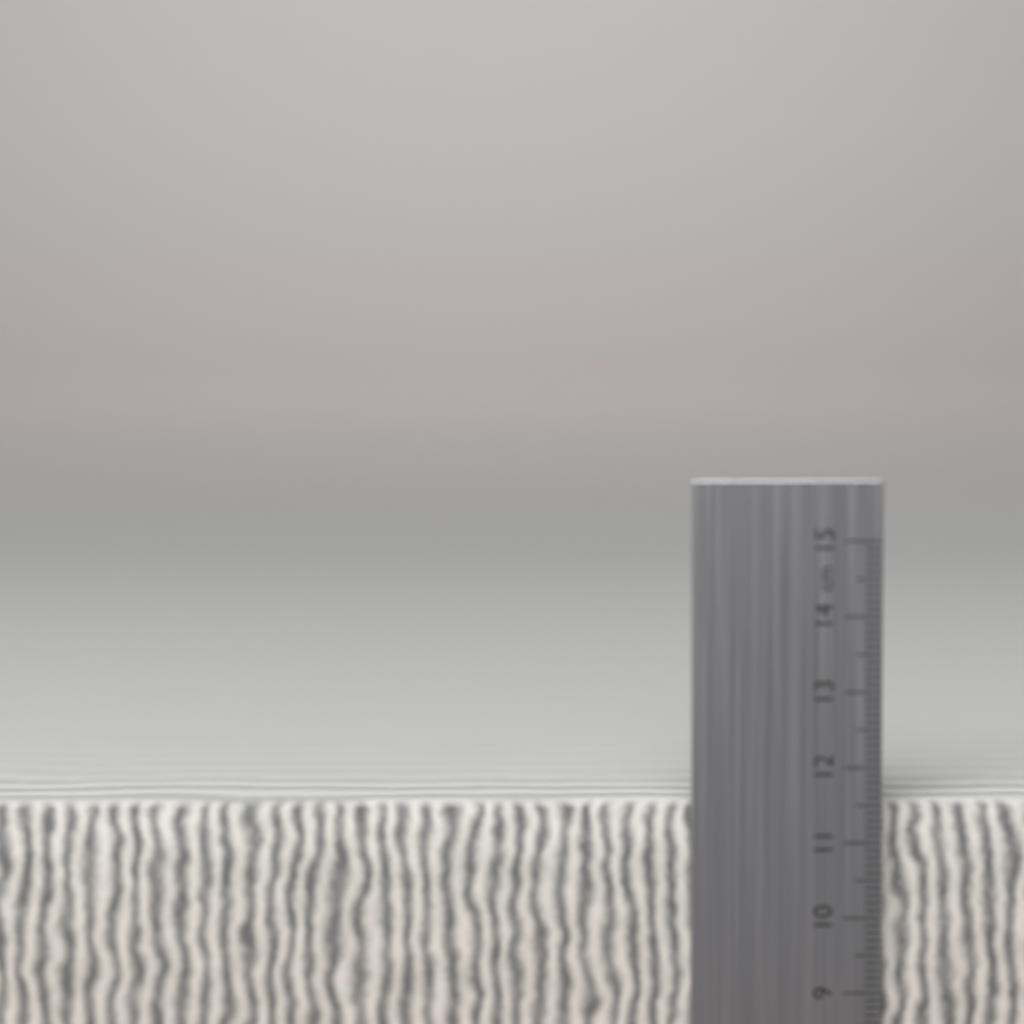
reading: 11.5 cm
